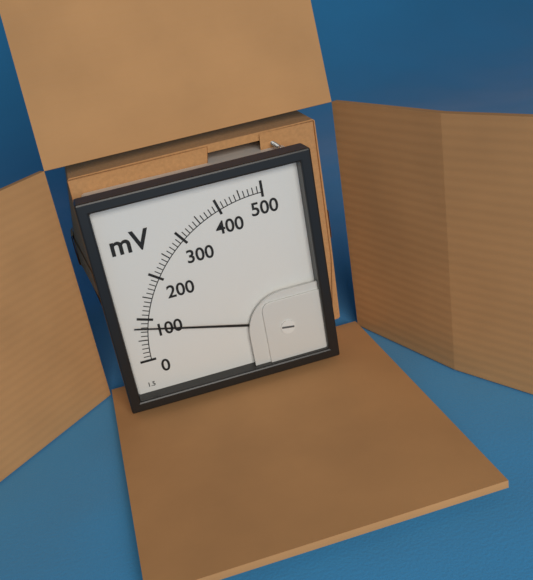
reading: 80 mV
